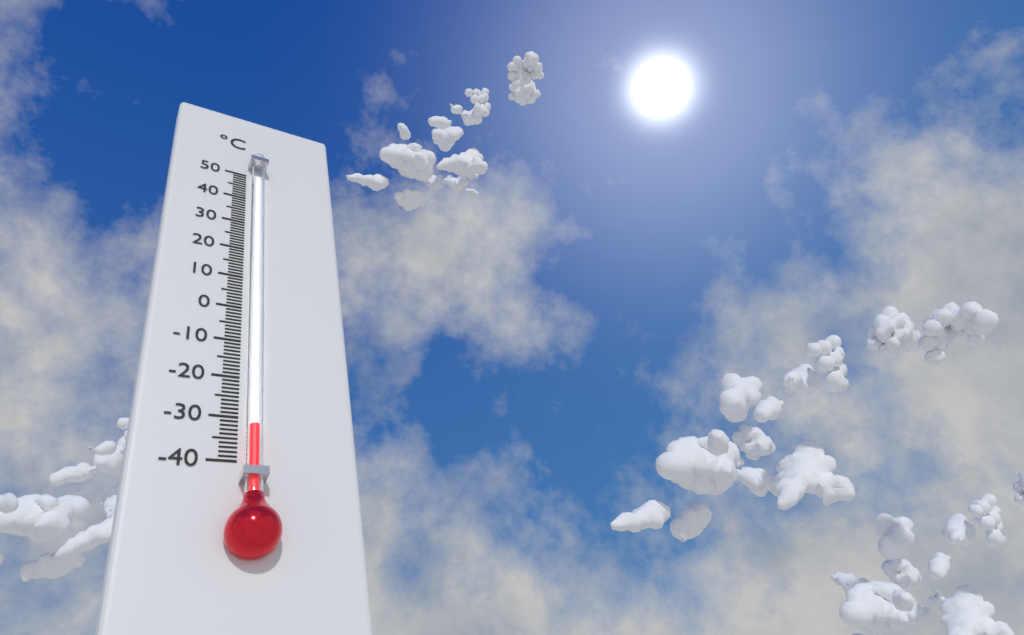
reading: -33 °C
